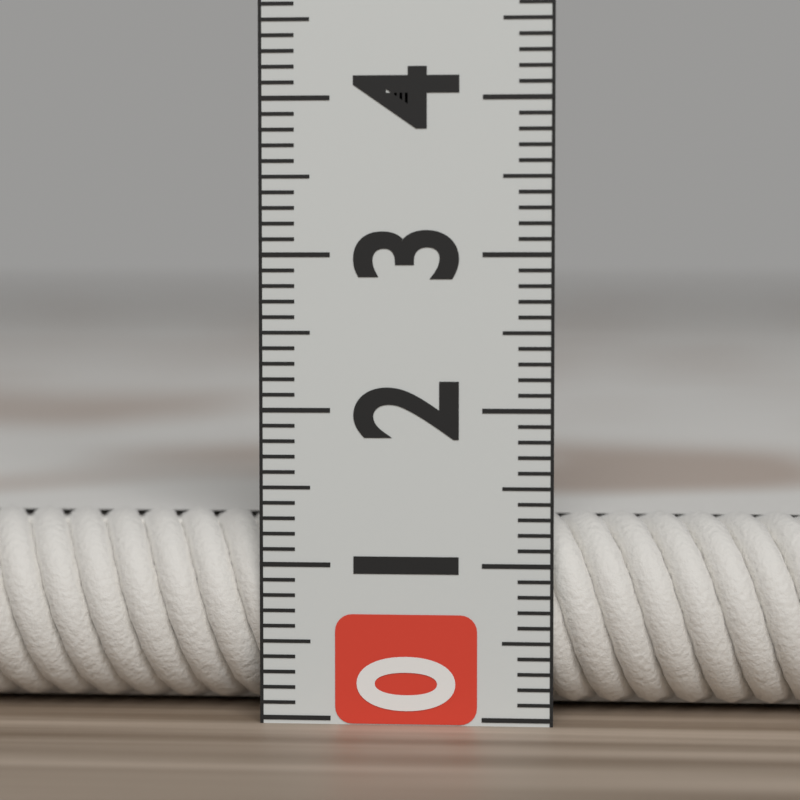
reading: 1.3 (no unit)
